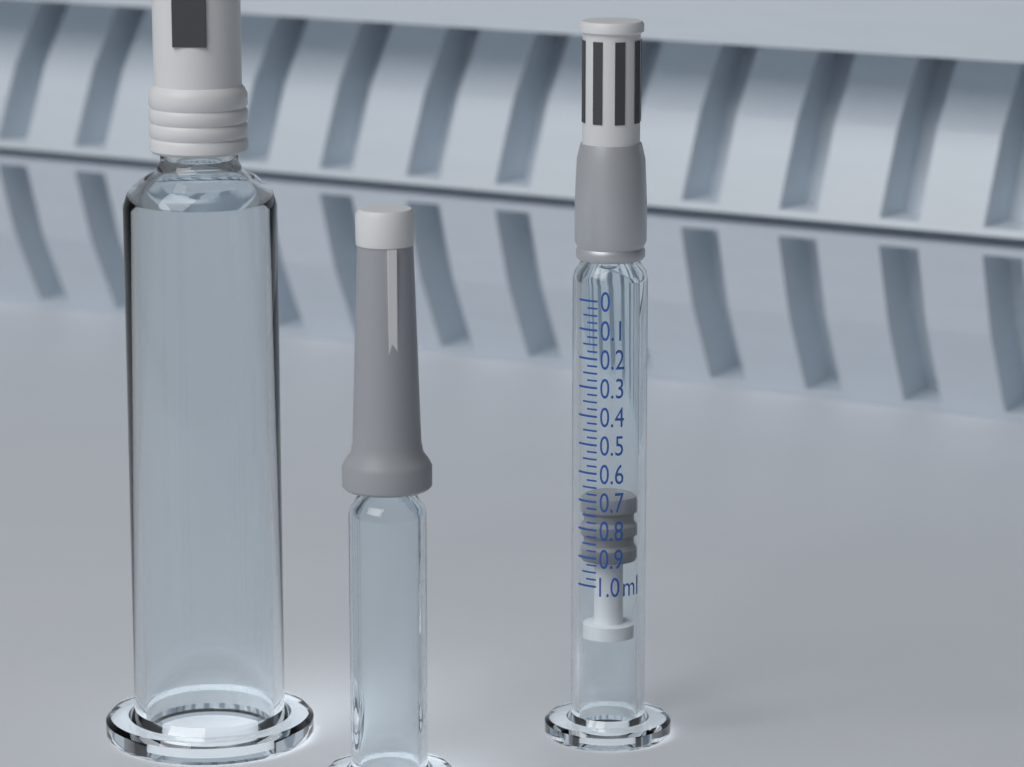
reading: 0.700 ml
